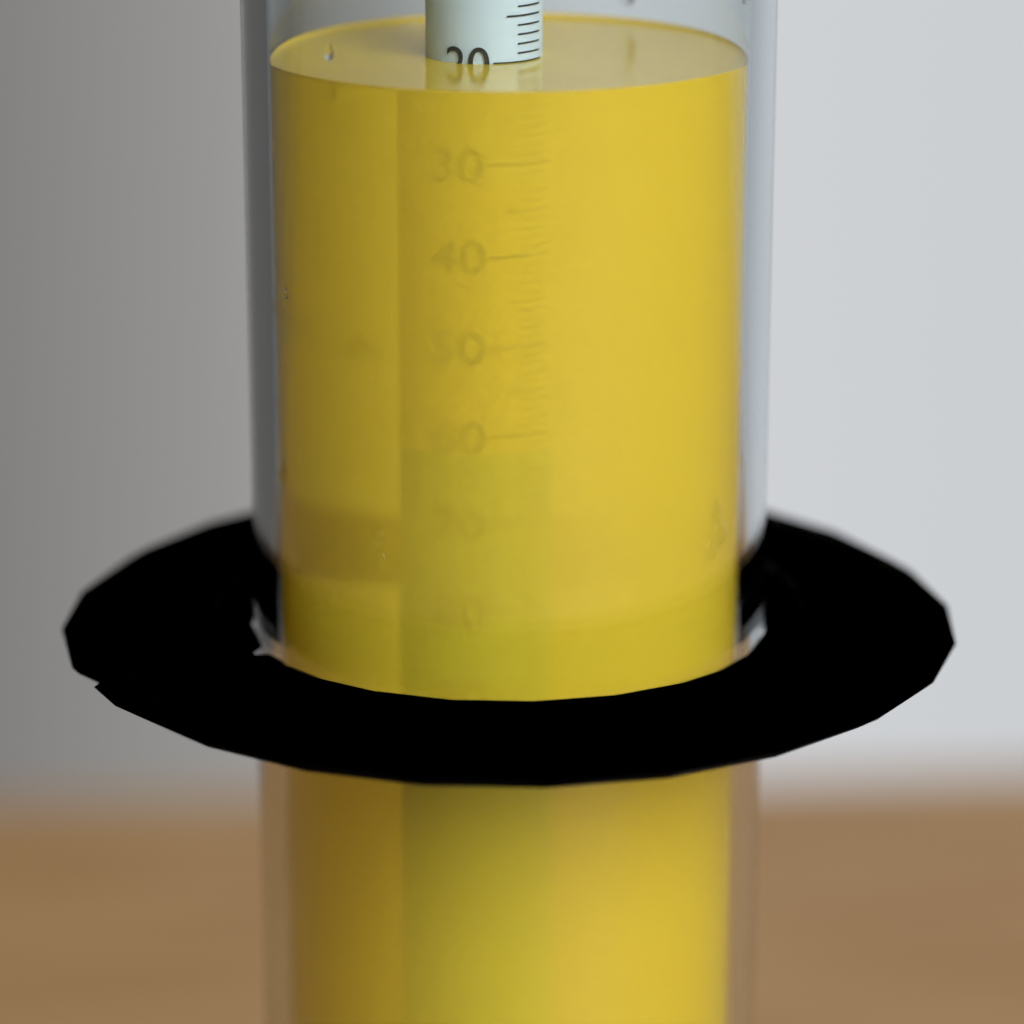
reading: 20 (no unit)
